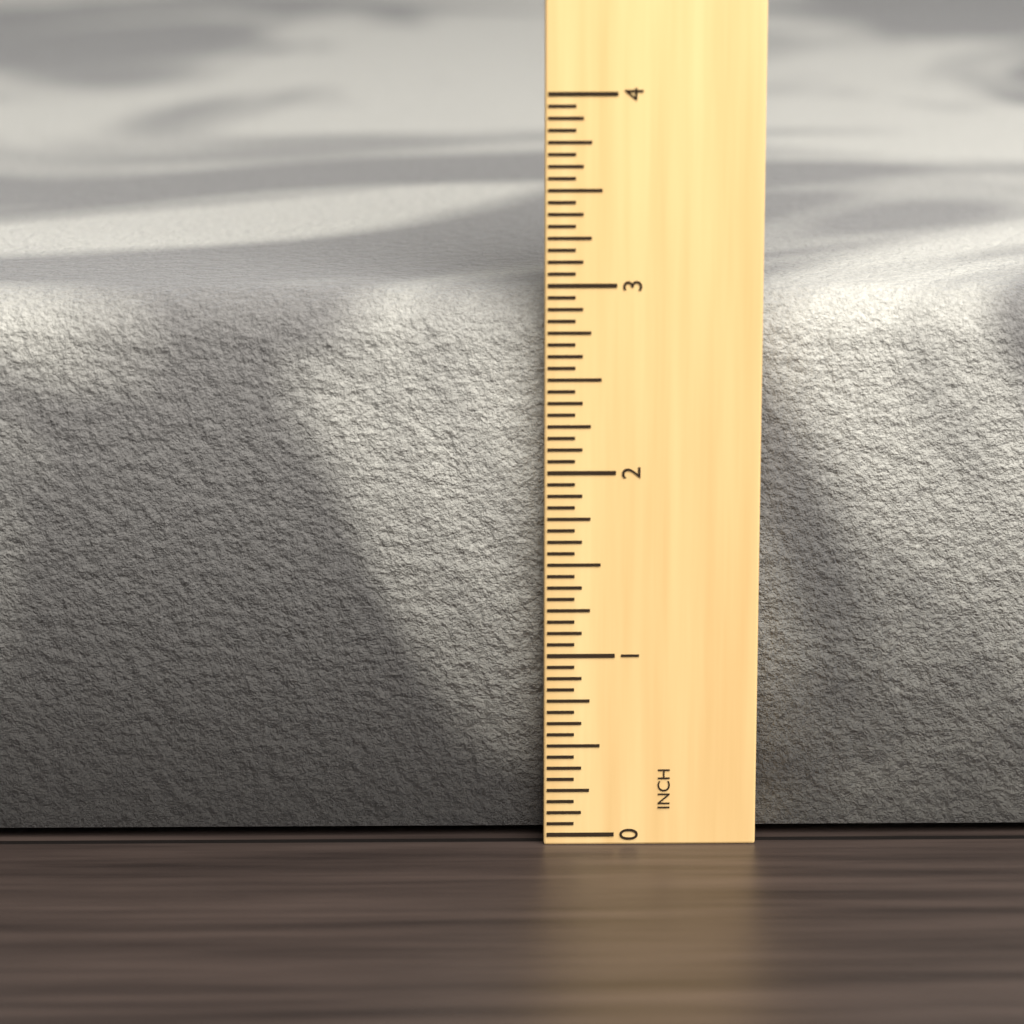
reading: 2.9375 in
